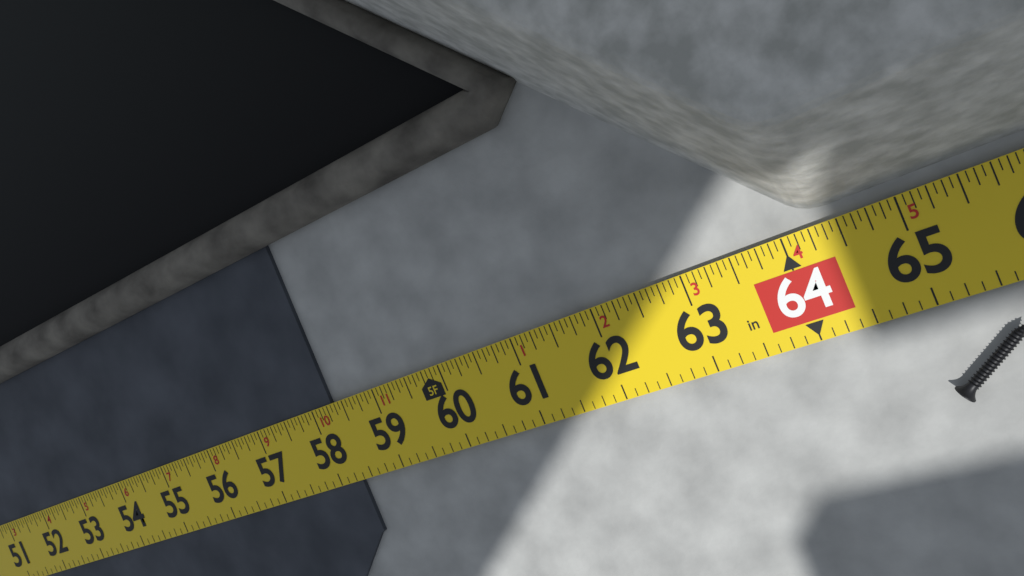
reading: 58.3125 in
